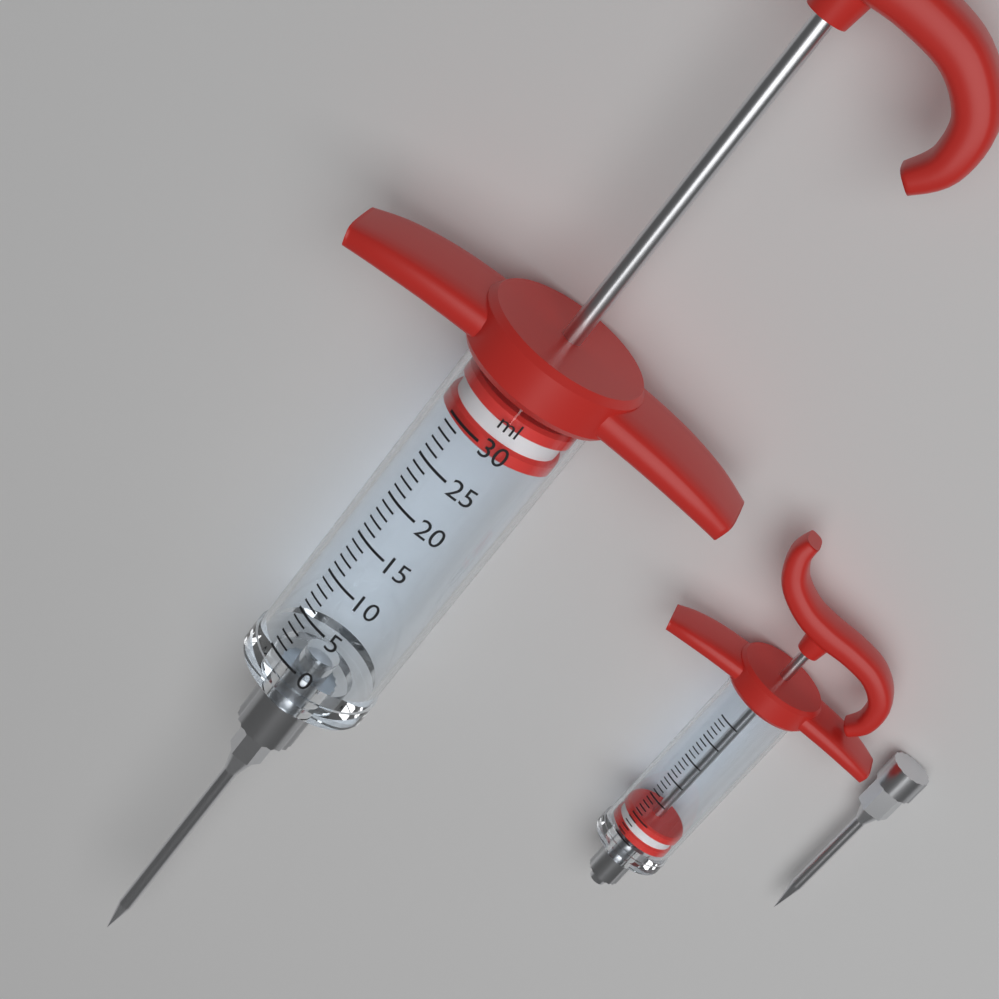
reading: 29 ml
